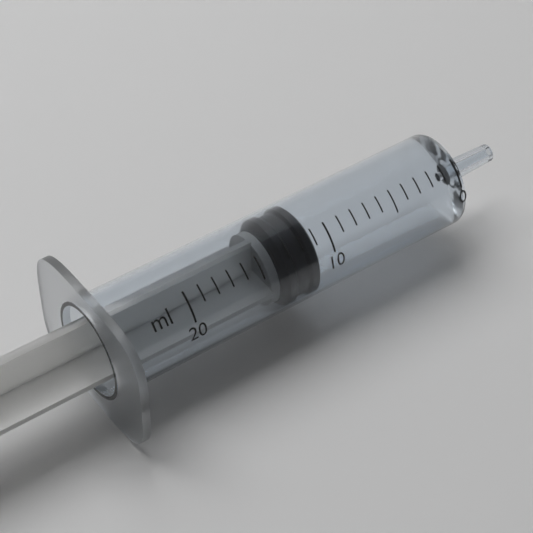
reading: 11 ml
